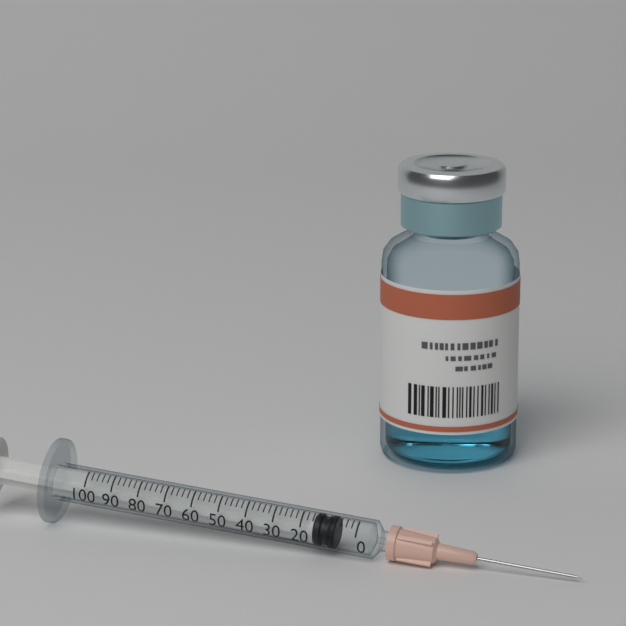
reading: 8 (no unit)
